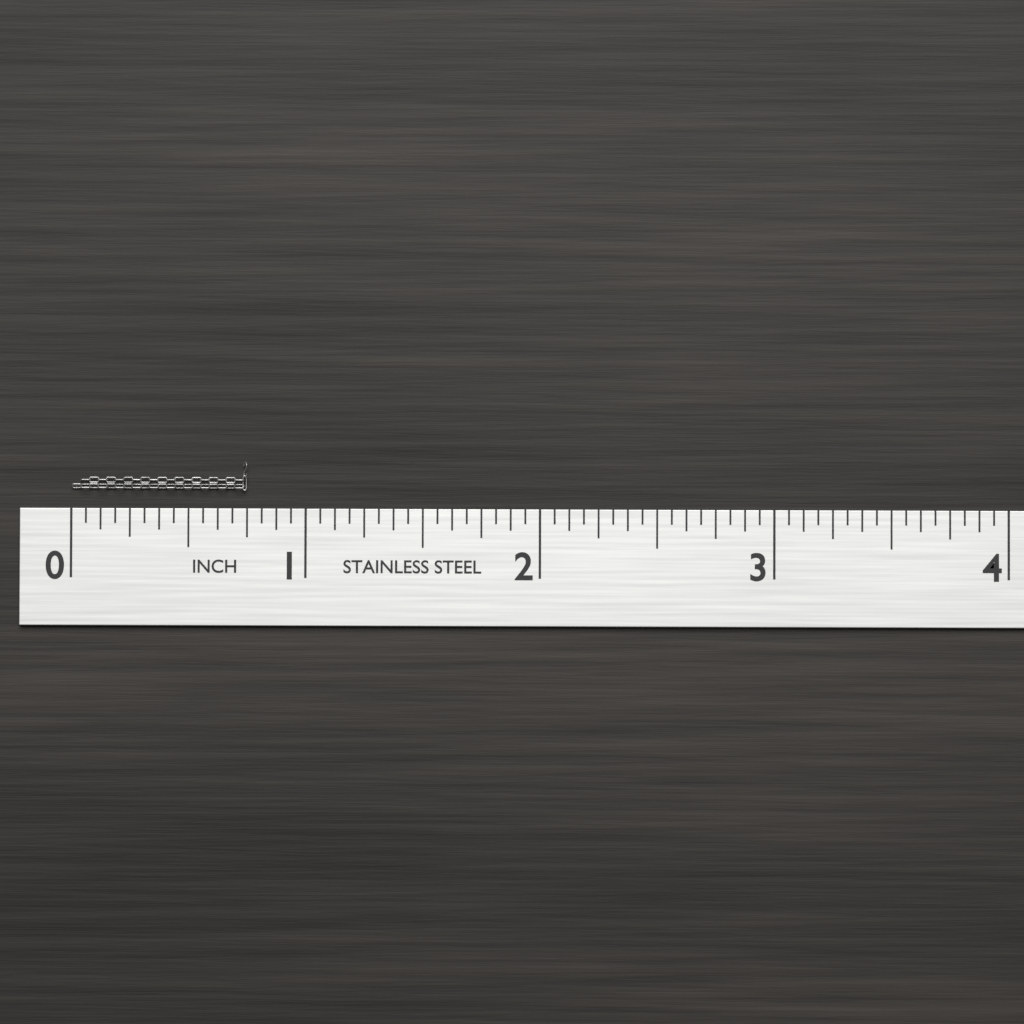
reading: 0.7500 in
